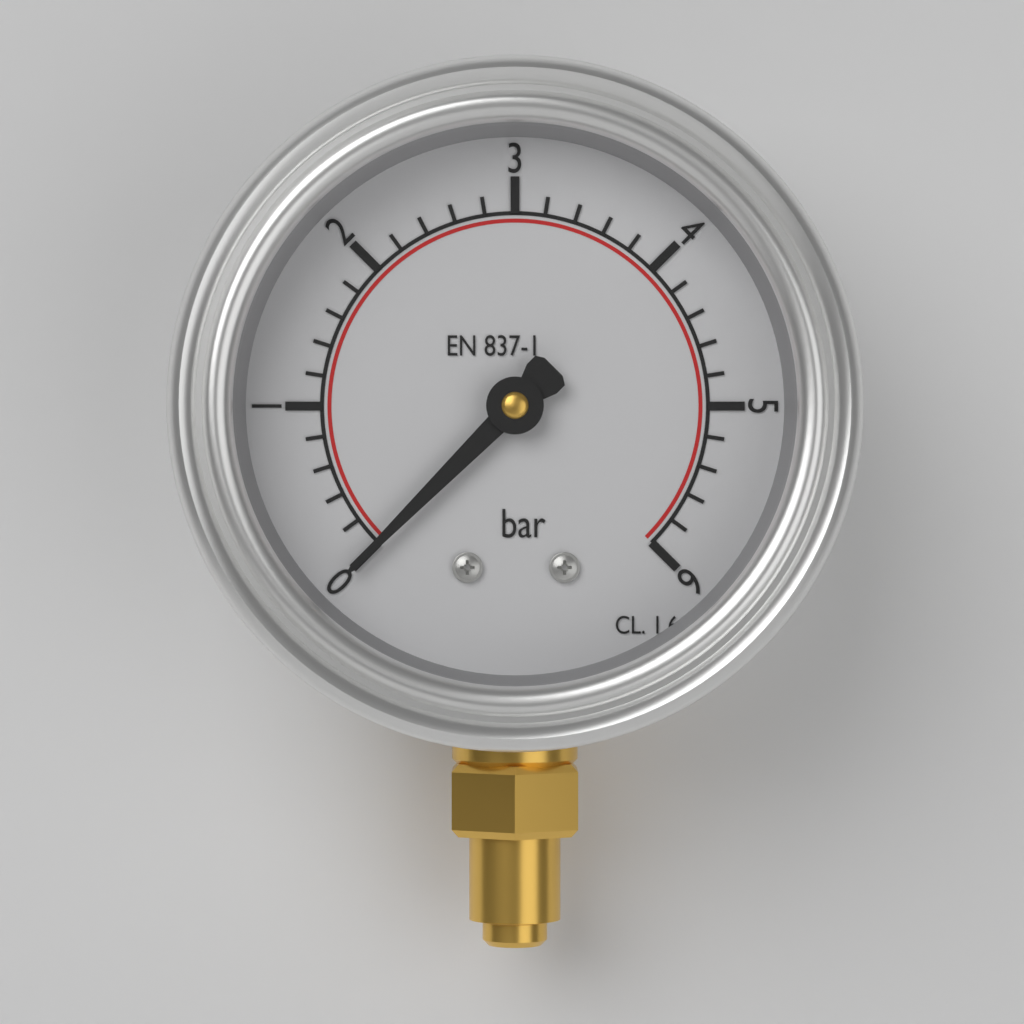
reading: 0.0 bar
